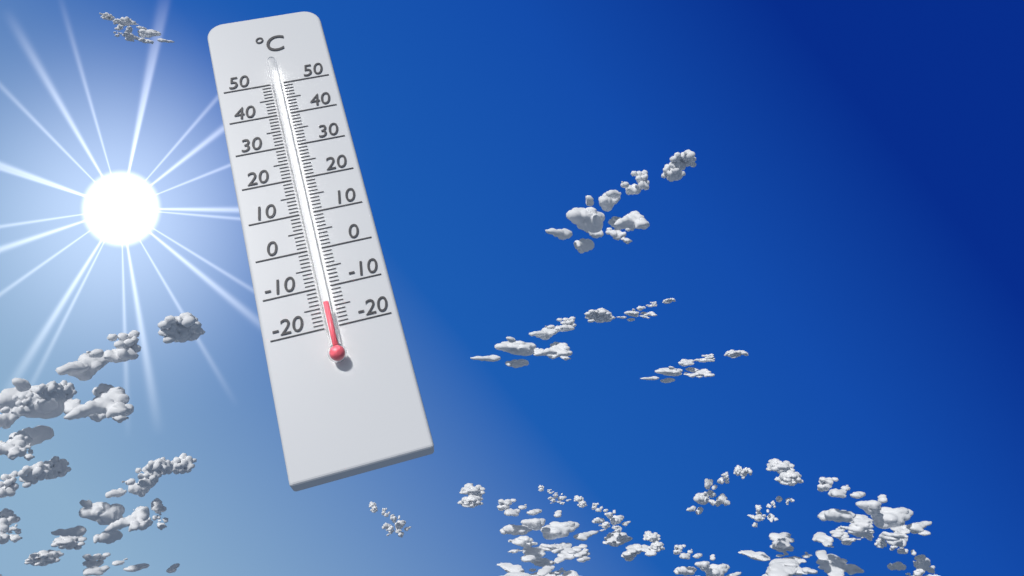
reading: -15 °C
